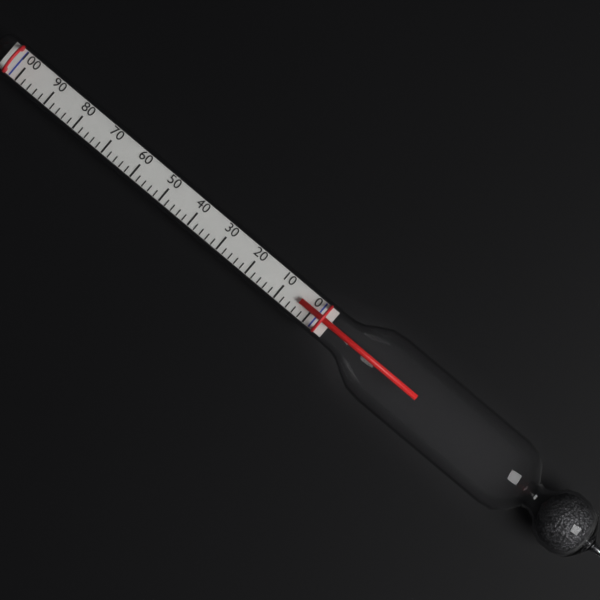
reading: 4 (no unit)
